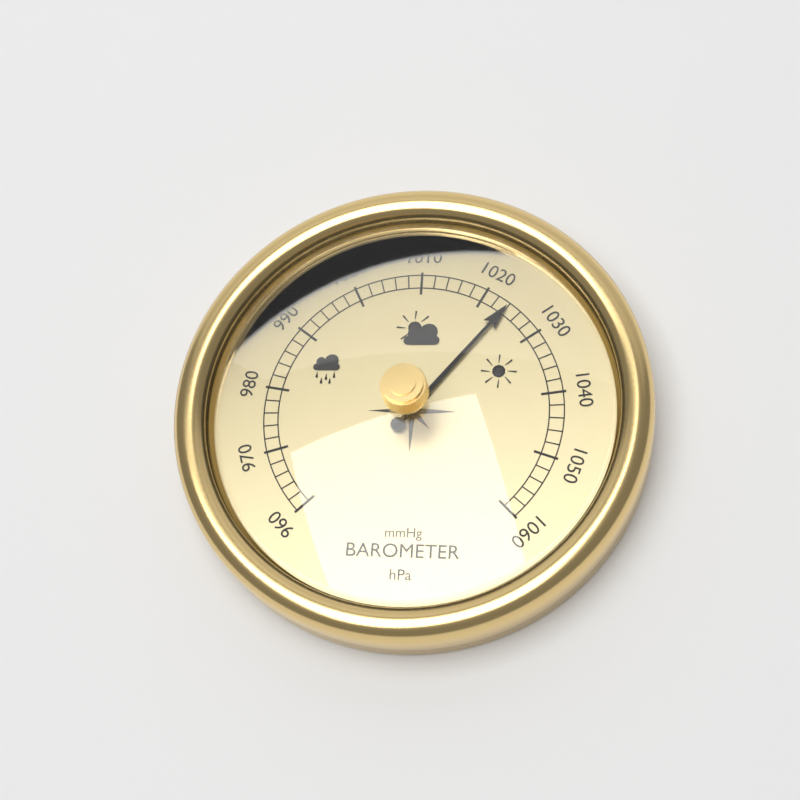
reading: 1024 hPa
